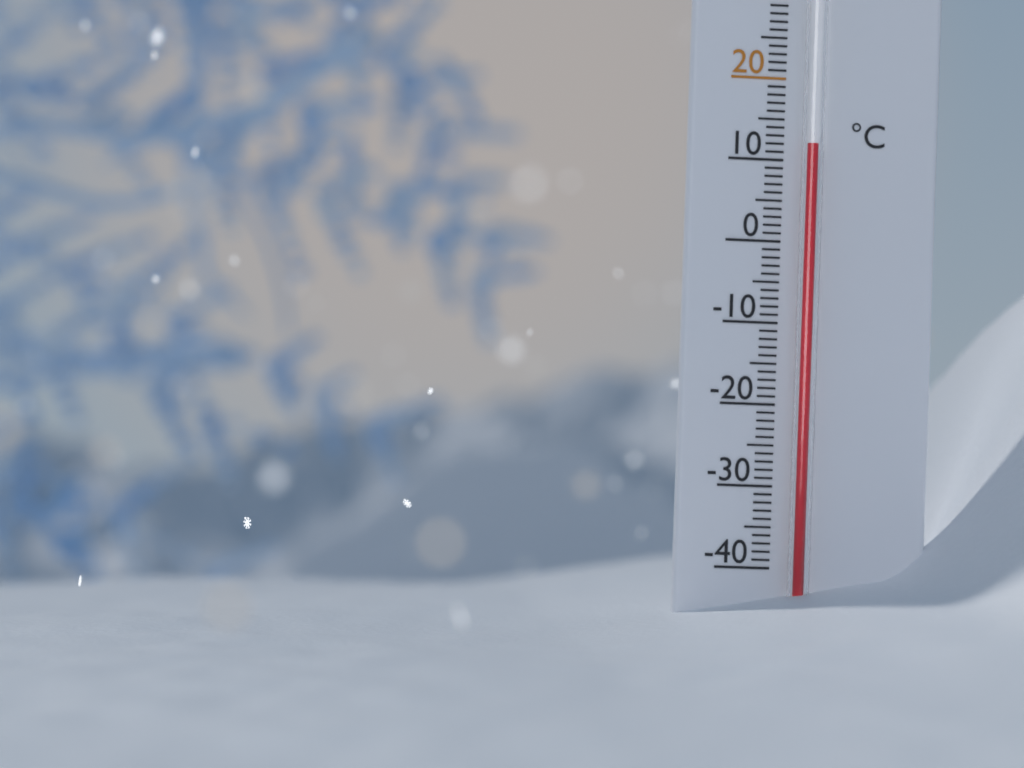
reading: 12 °C
